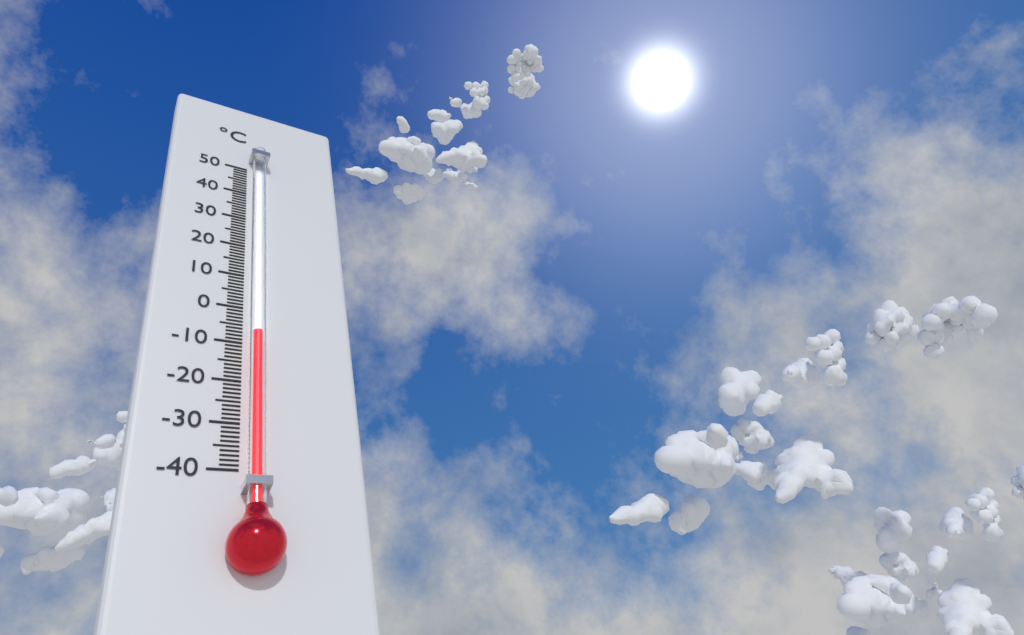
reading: -8 °C
